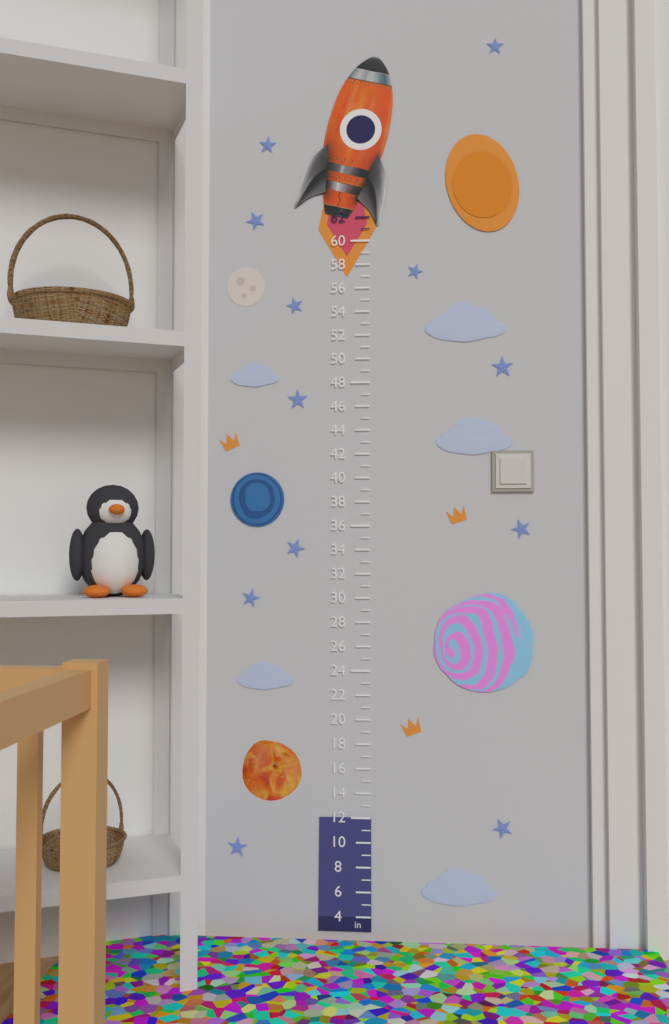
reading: 12 in
